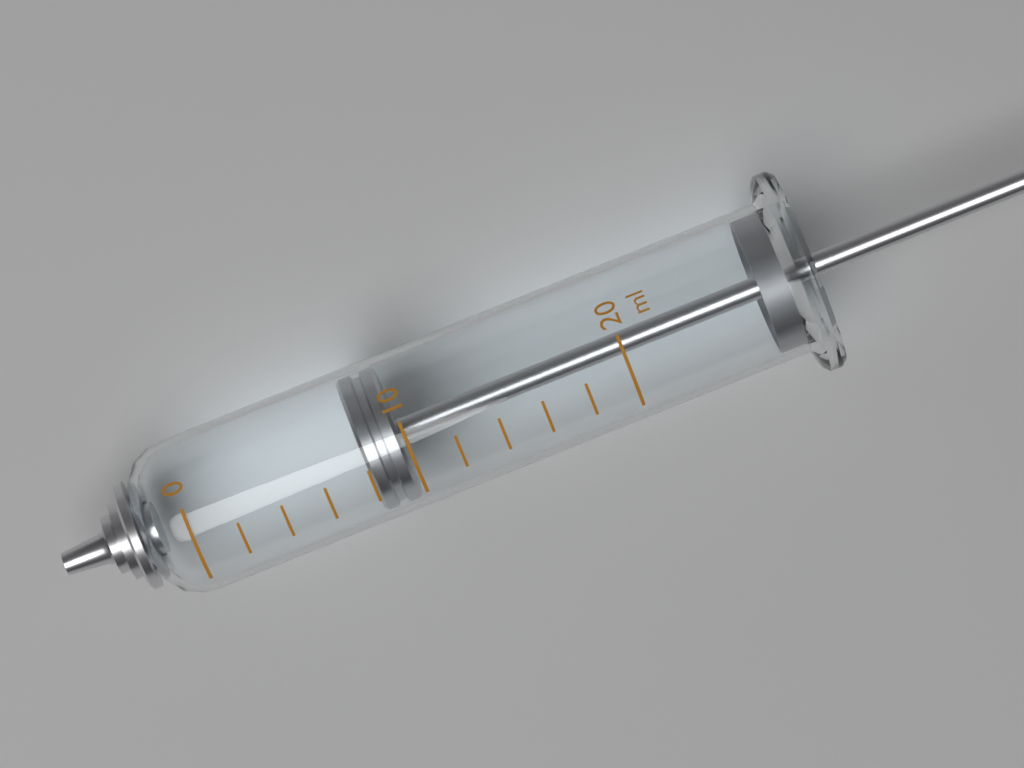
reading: 8 ml
